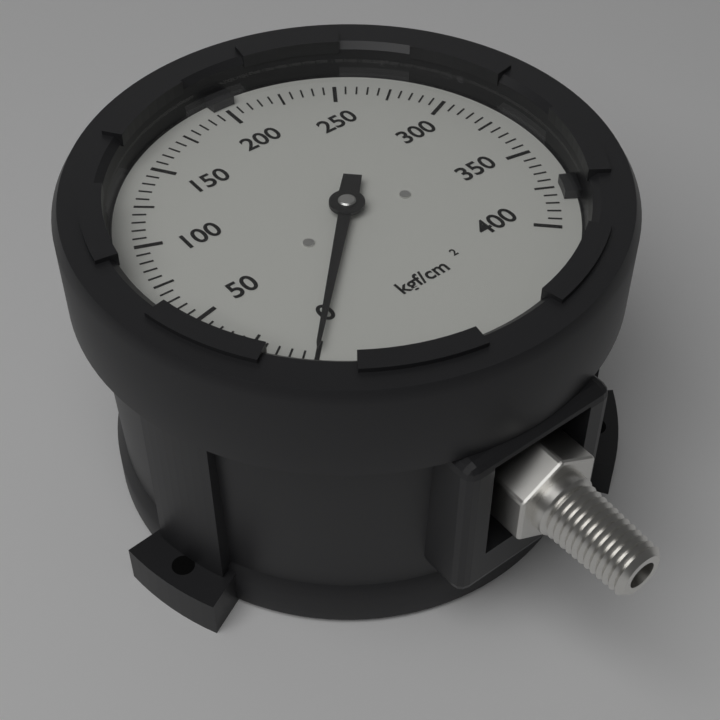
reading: 0 kgf/cm²
